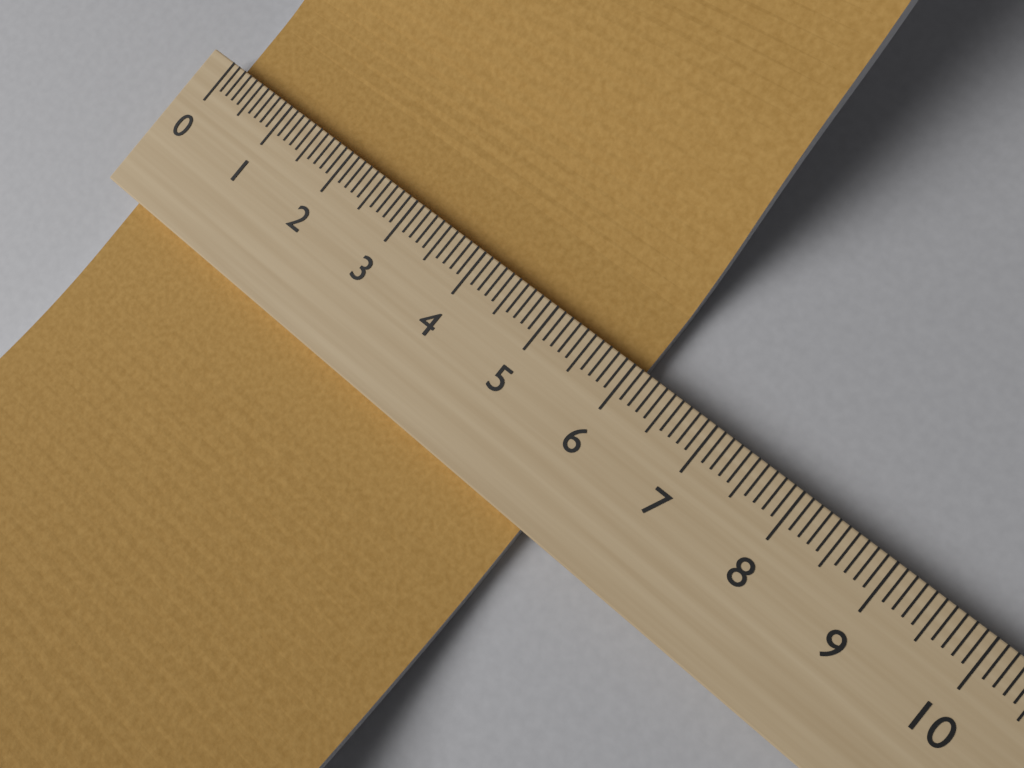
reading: 6.1 (no unit)
